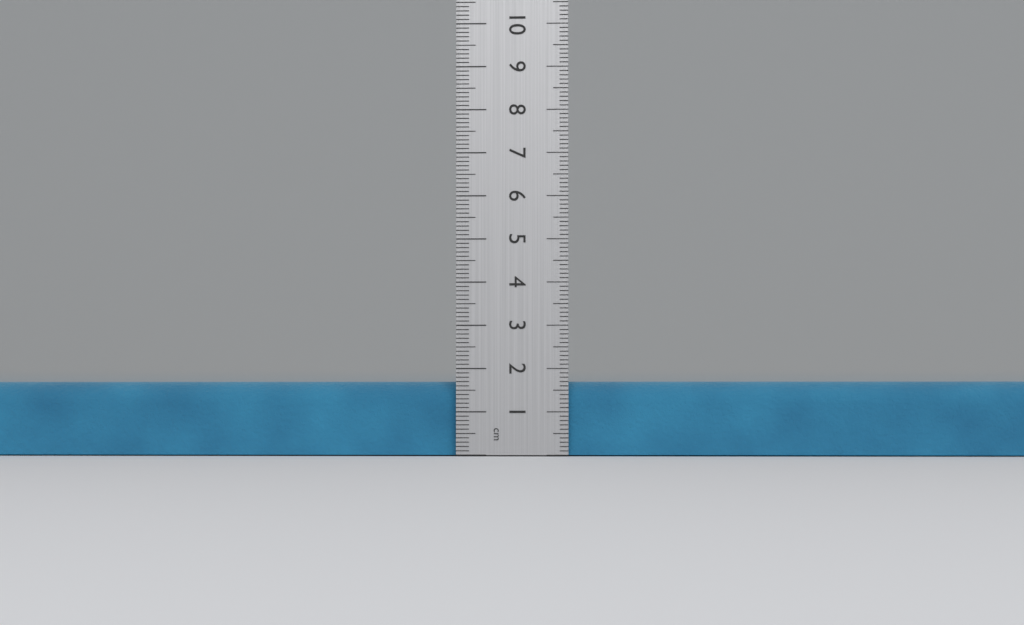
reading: 1.7 cm
